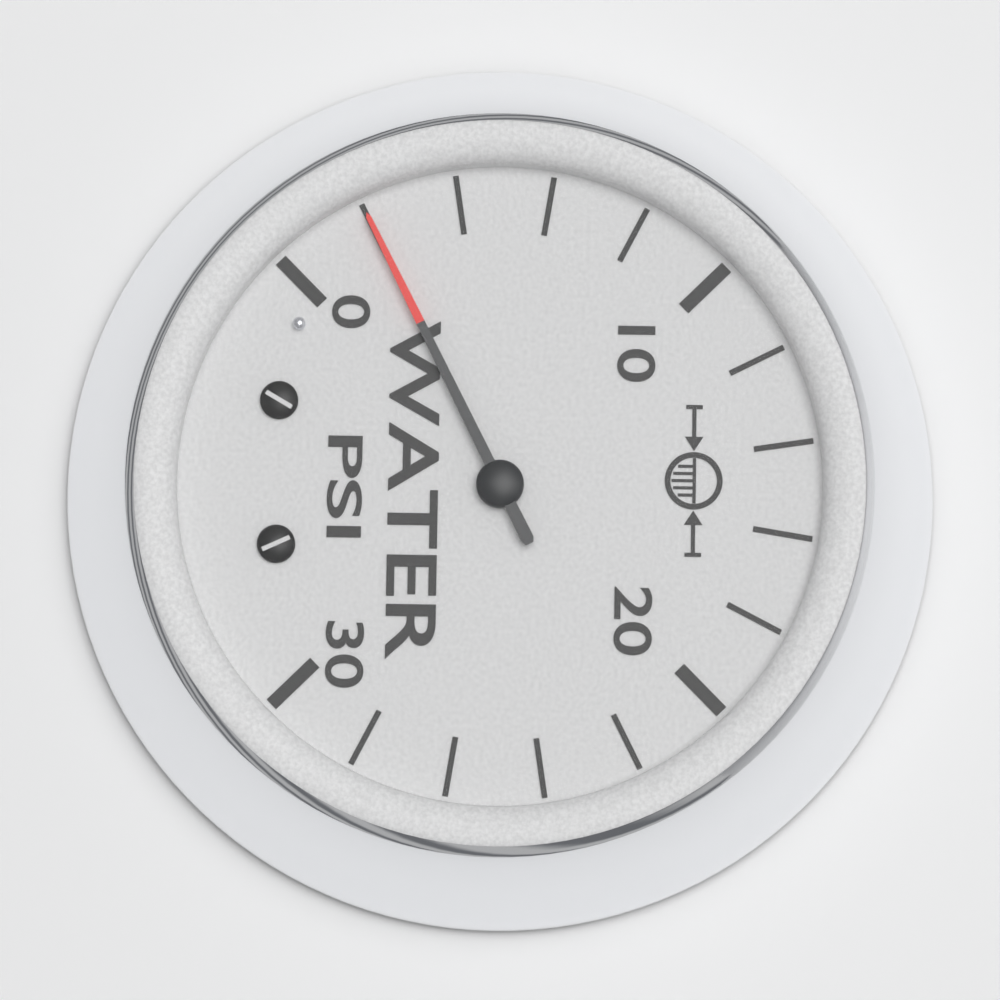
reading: 2 psi
